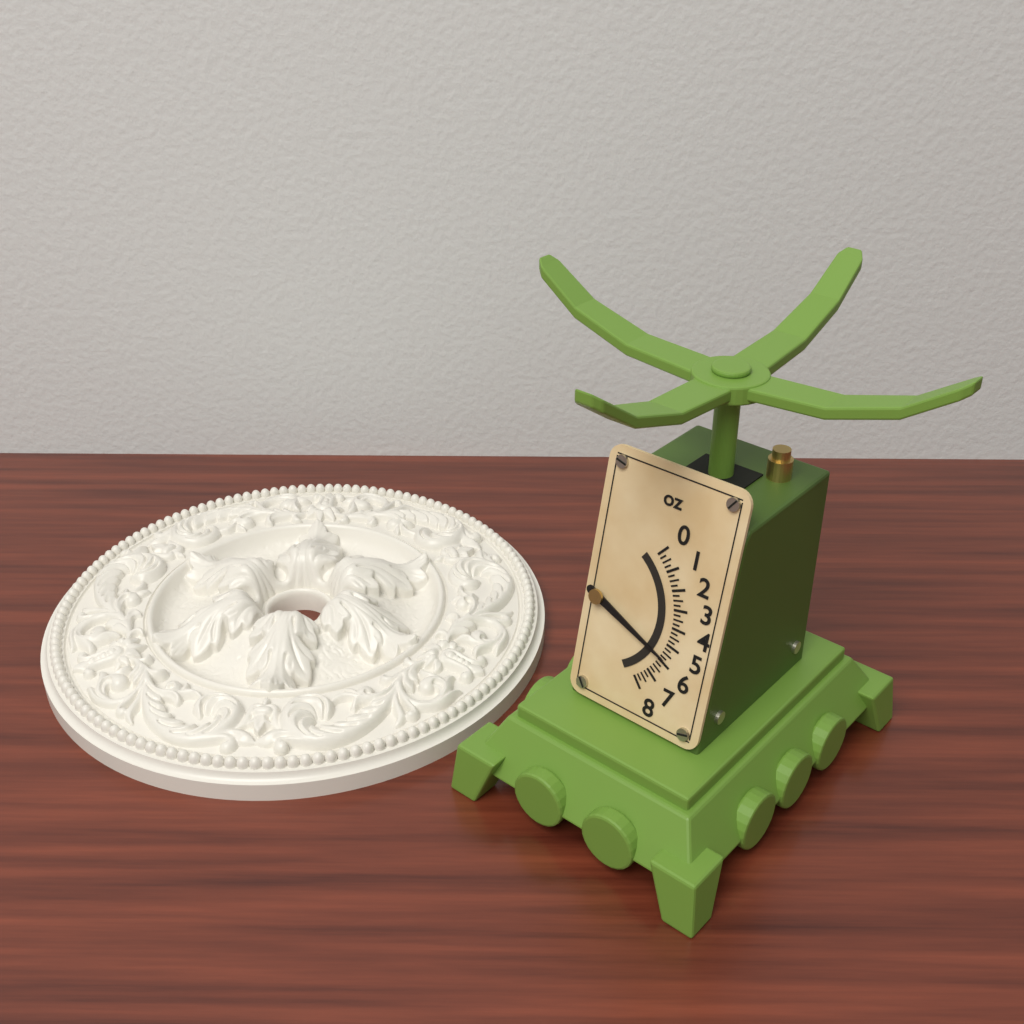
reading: 5.75 oz
